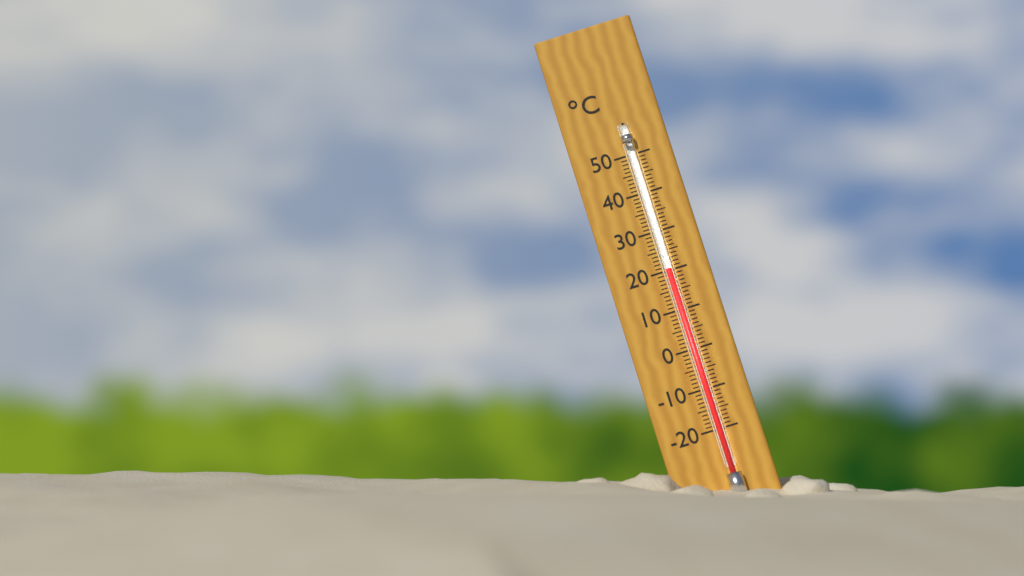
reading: 20 °C
